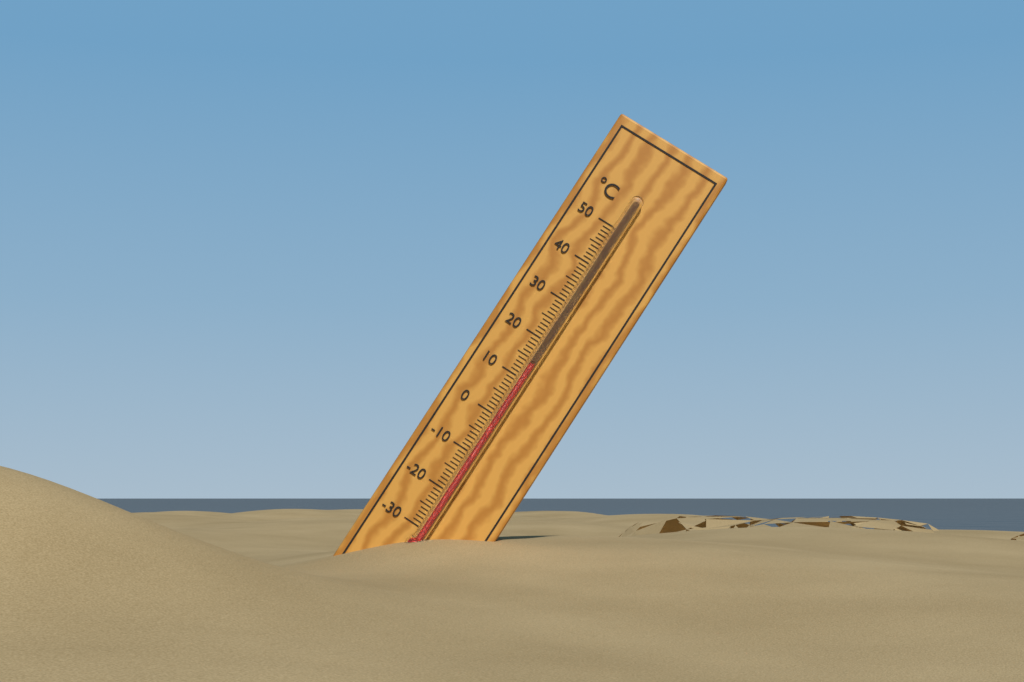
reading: 14 °C
